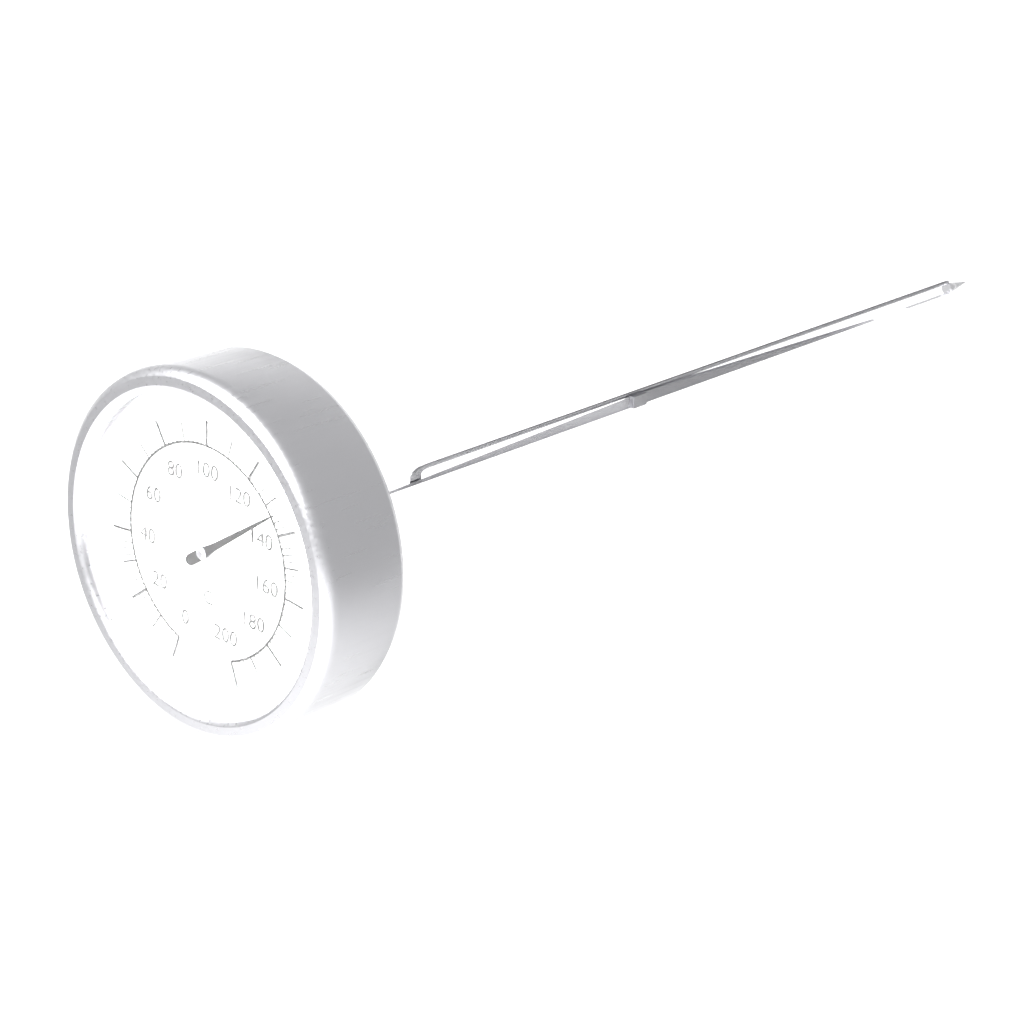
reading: 134 °C
